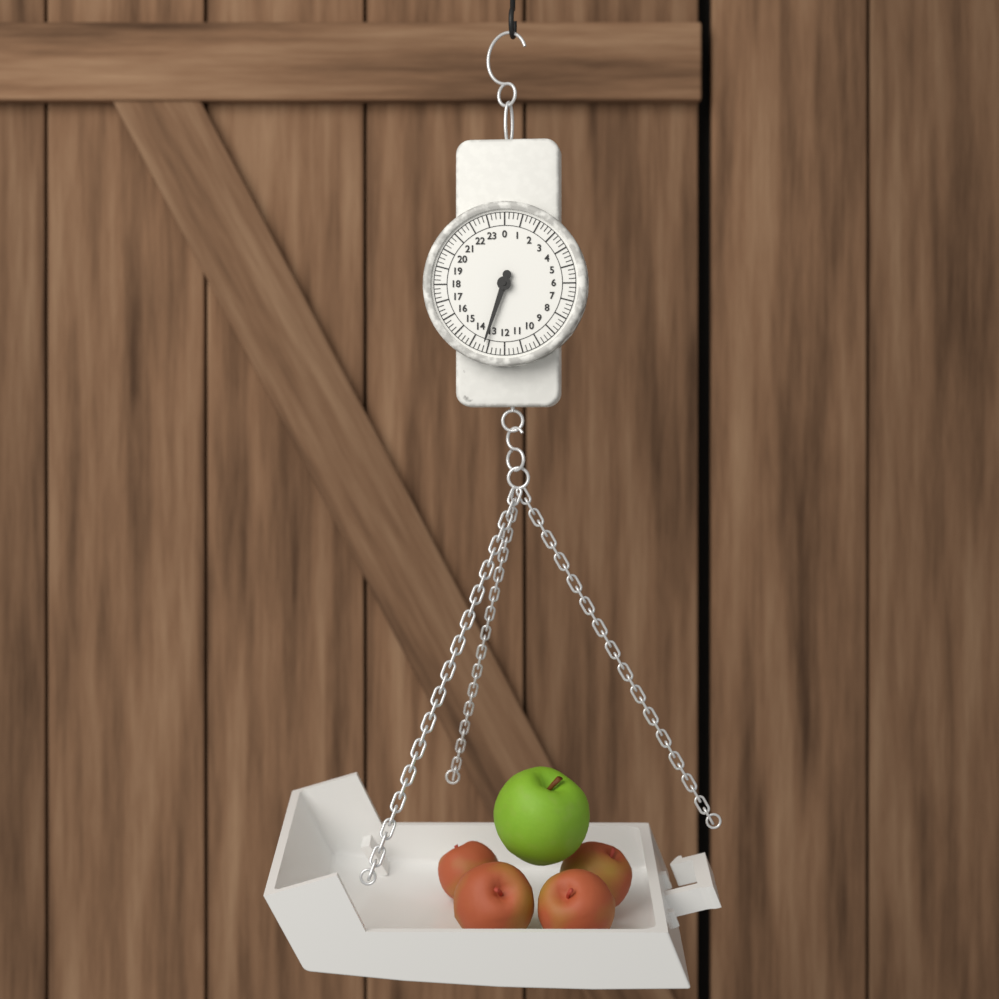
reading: 13.25 (no unit)
